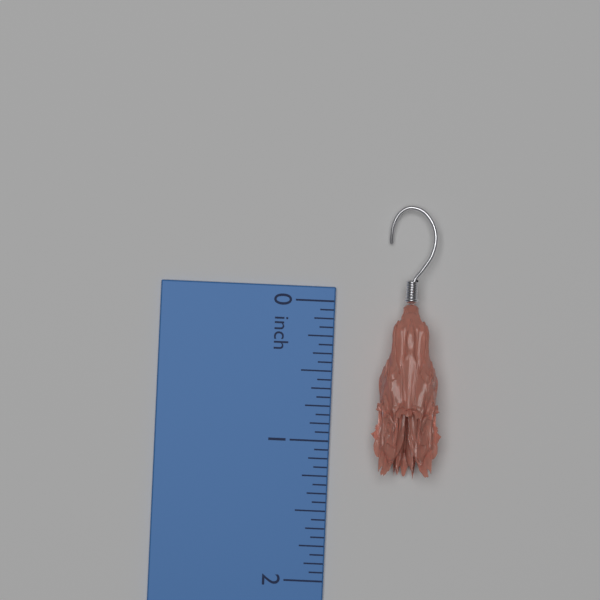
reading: 1.2500 inch
